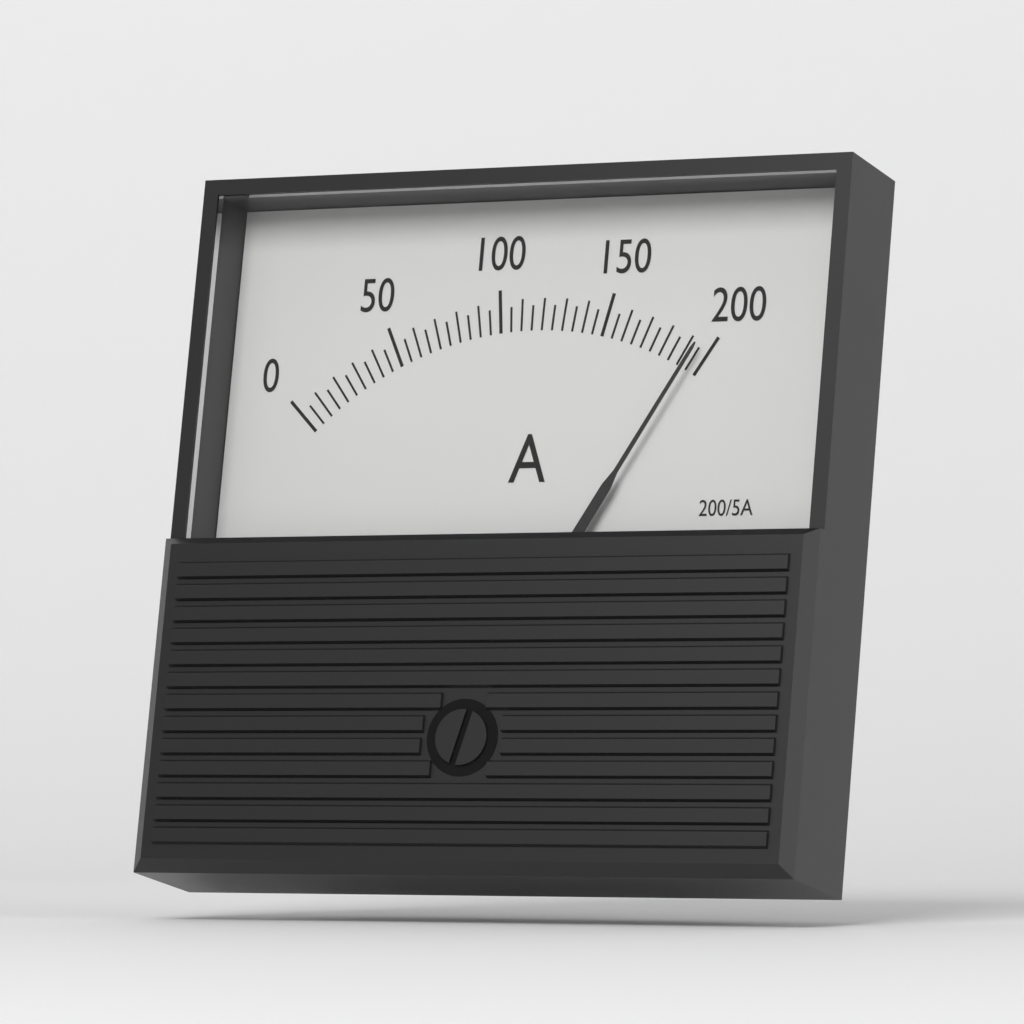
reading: 195 A
